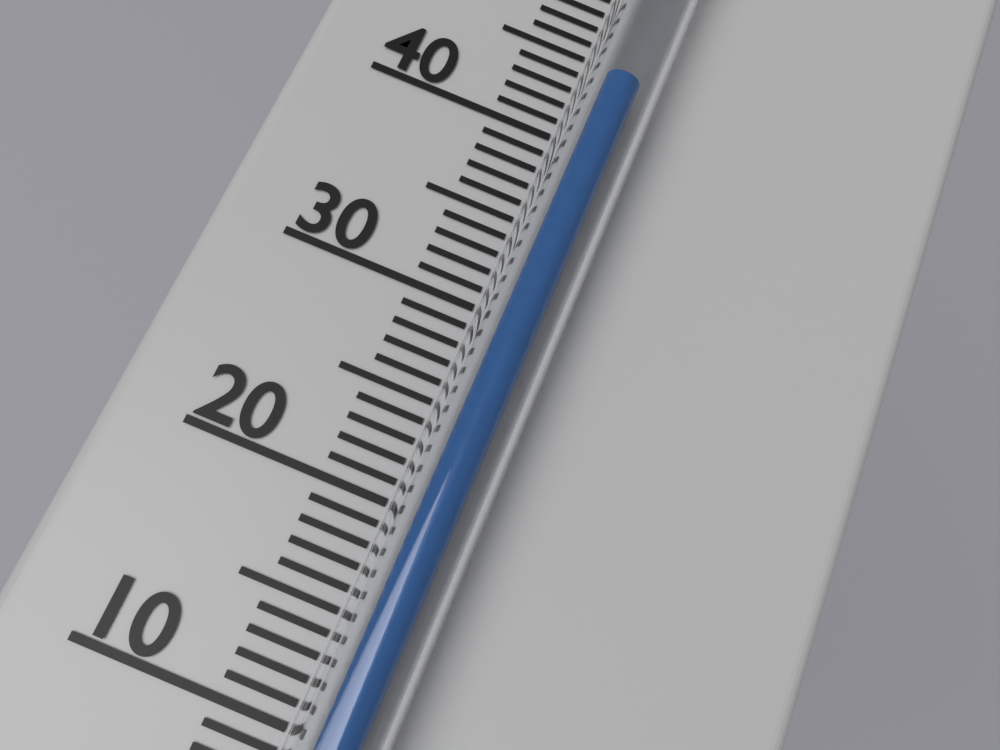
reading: 43 °C
